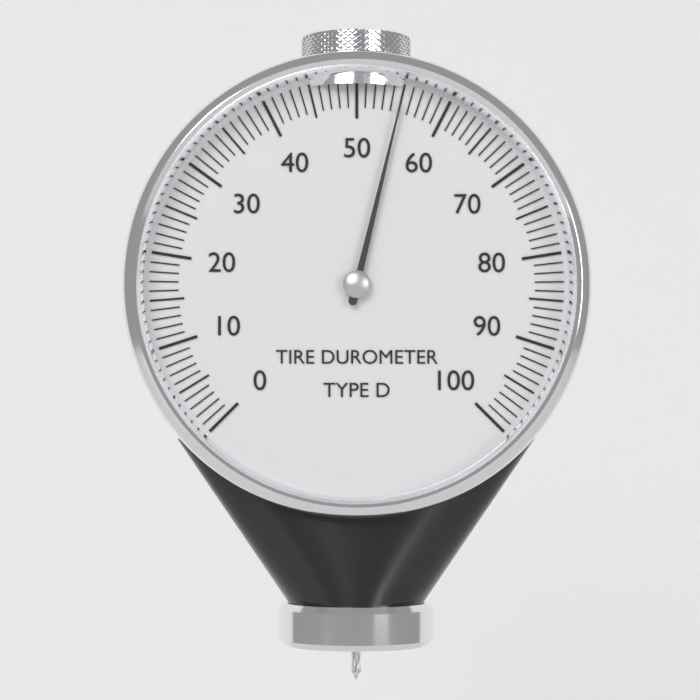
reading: 55 (no unit)
